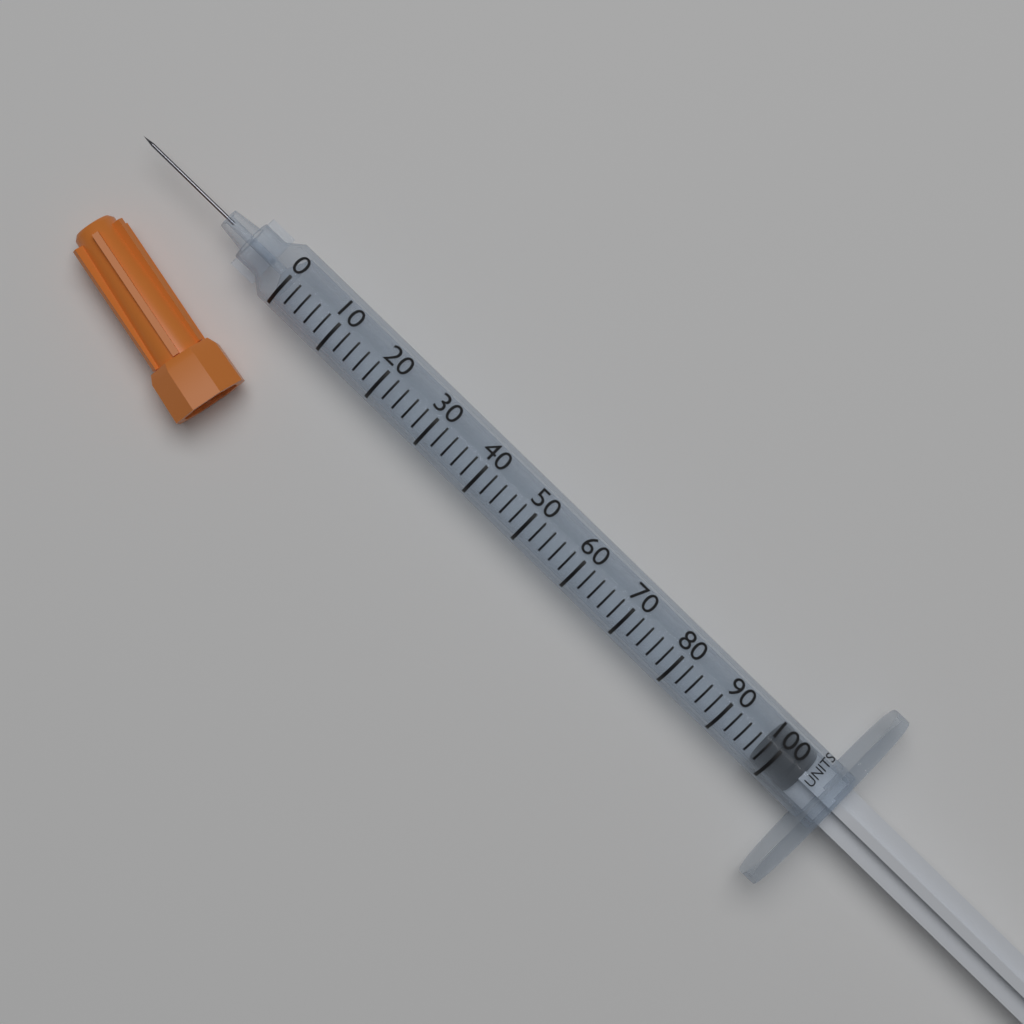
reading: 98 units
